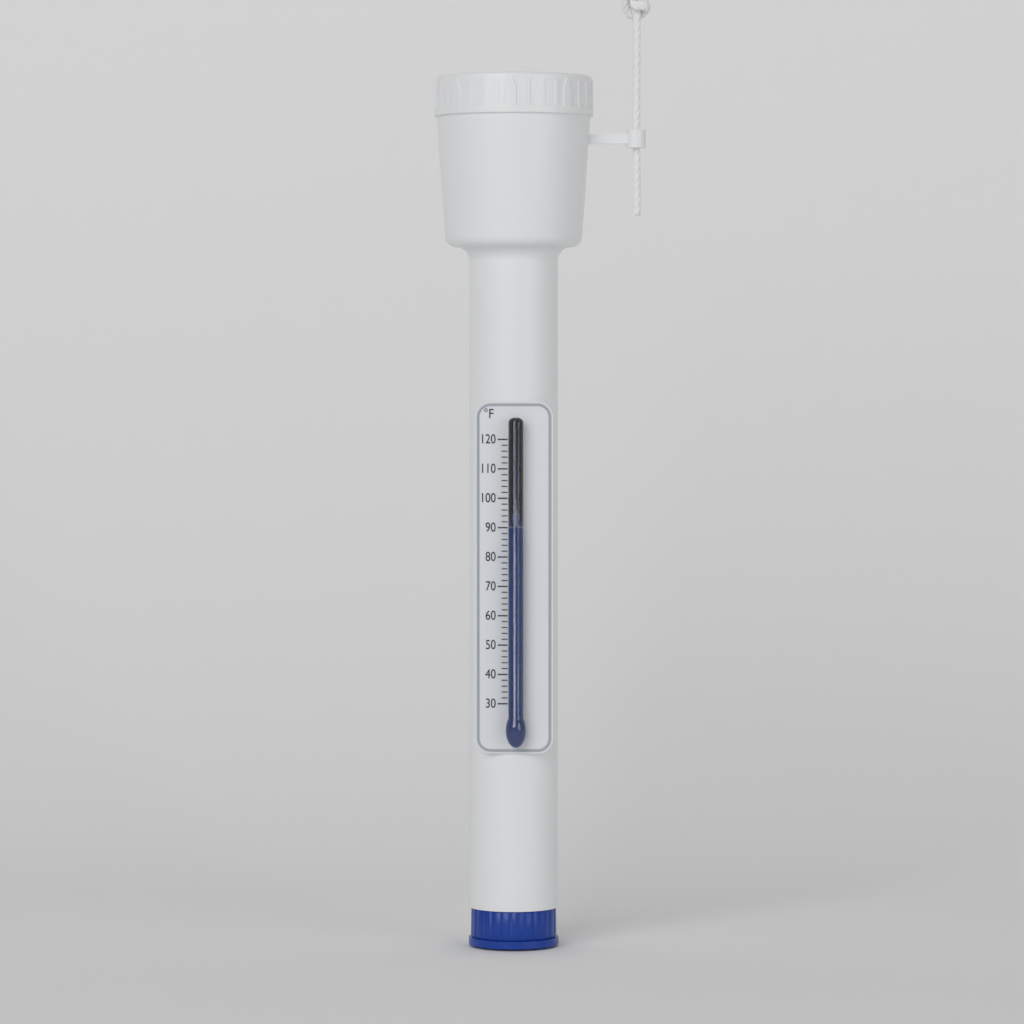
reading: 90 °F
